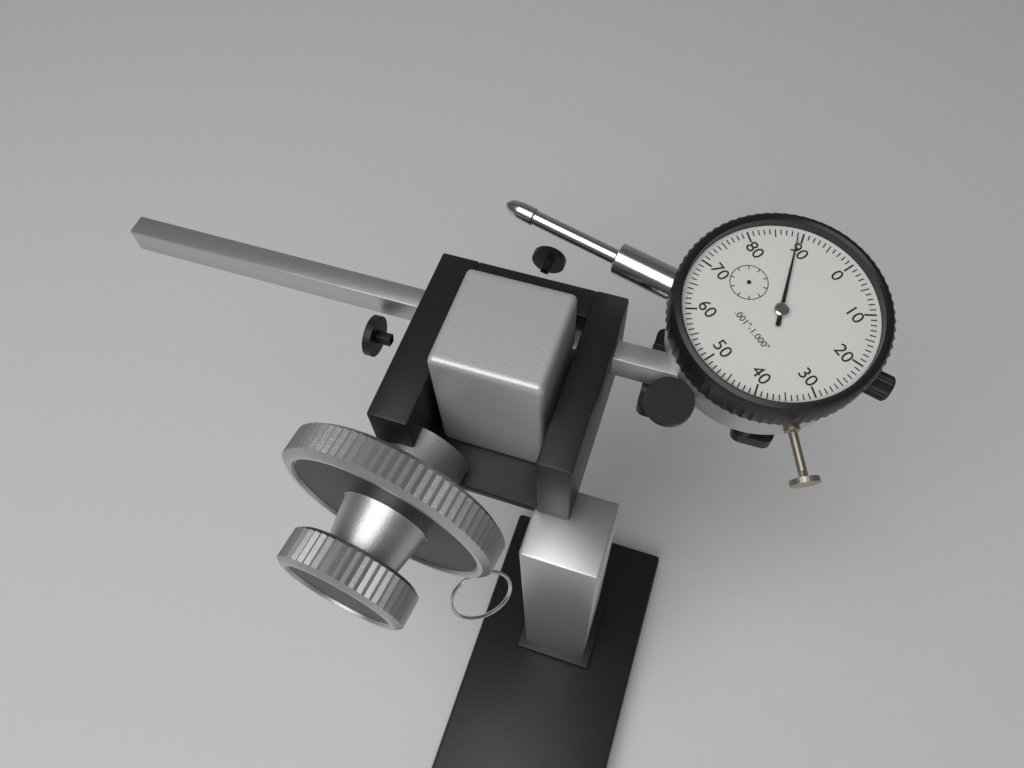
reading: 0.089 in
